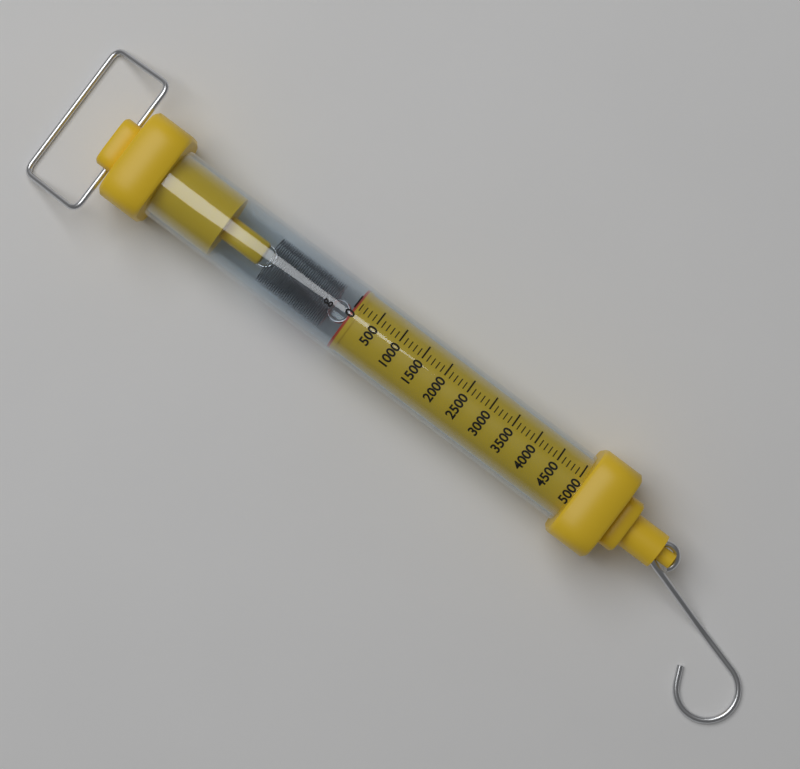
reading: 0 g
